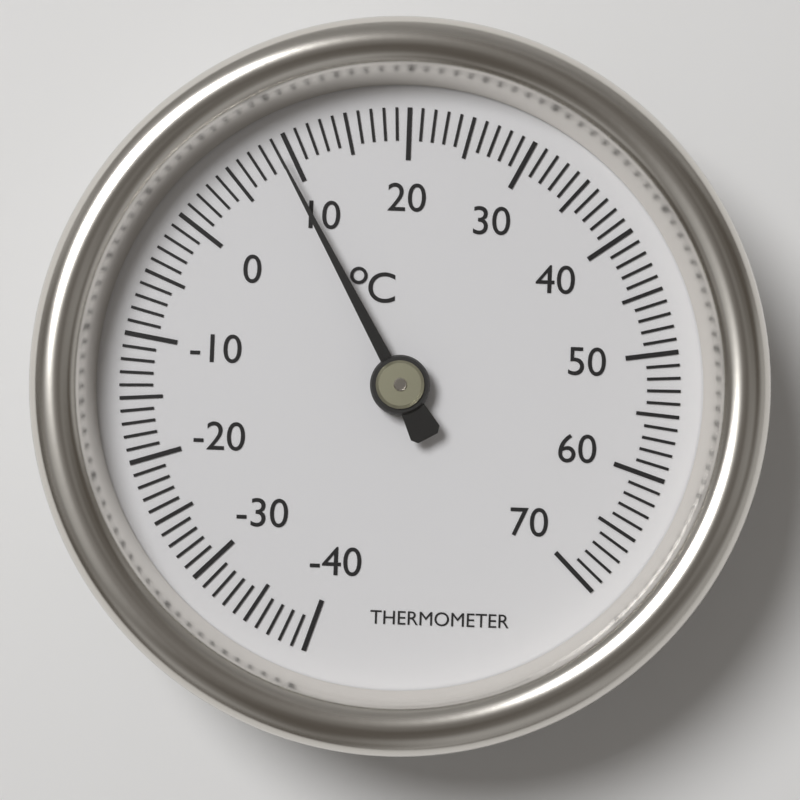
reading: 9 °C
